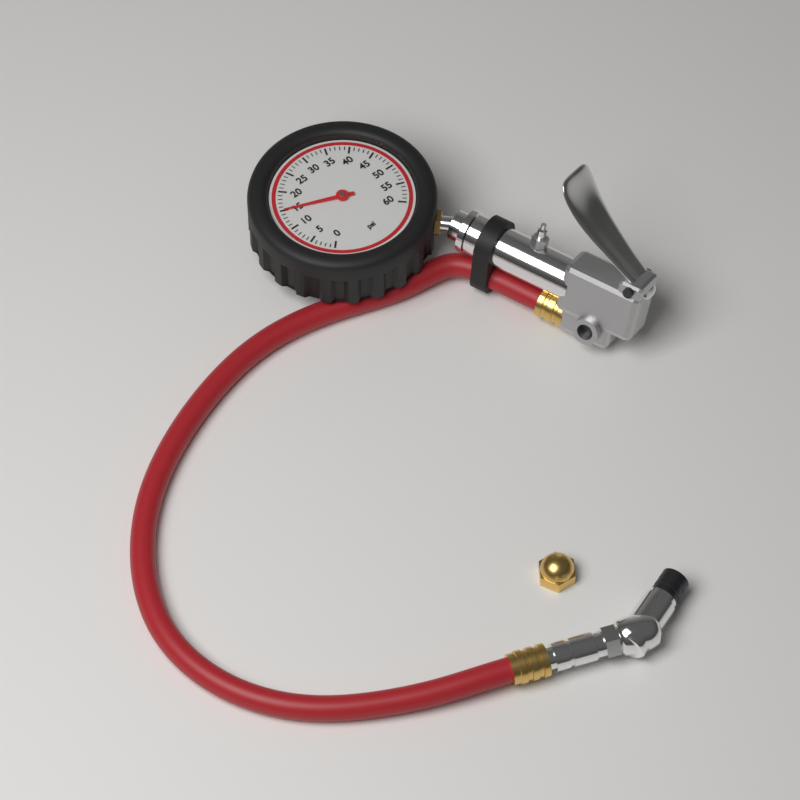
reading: 15 psi
